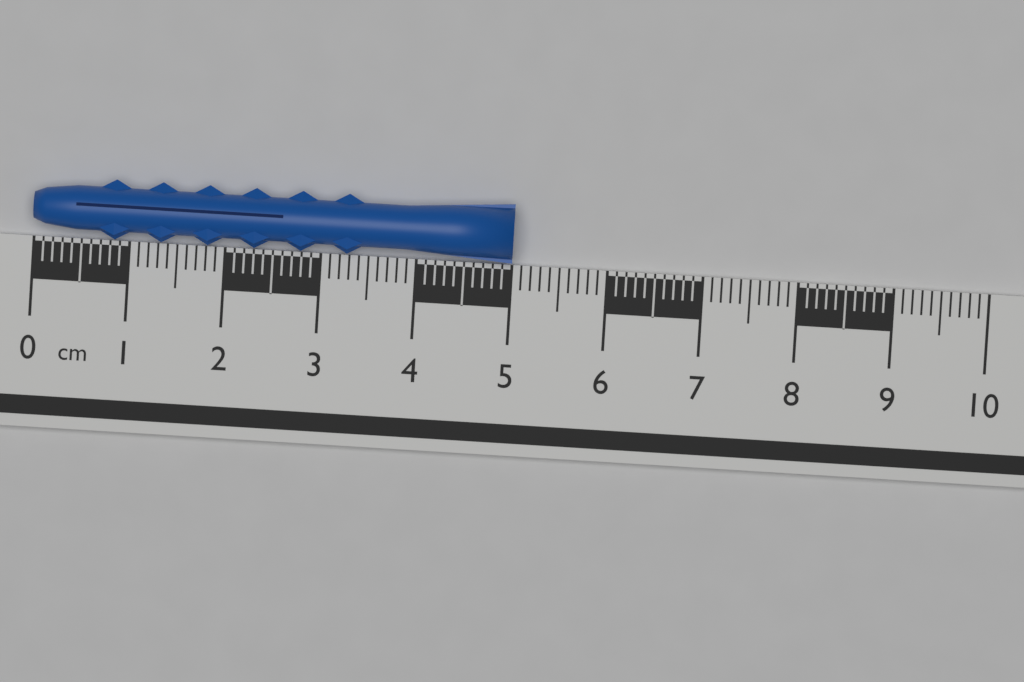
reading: 5.0 cm
